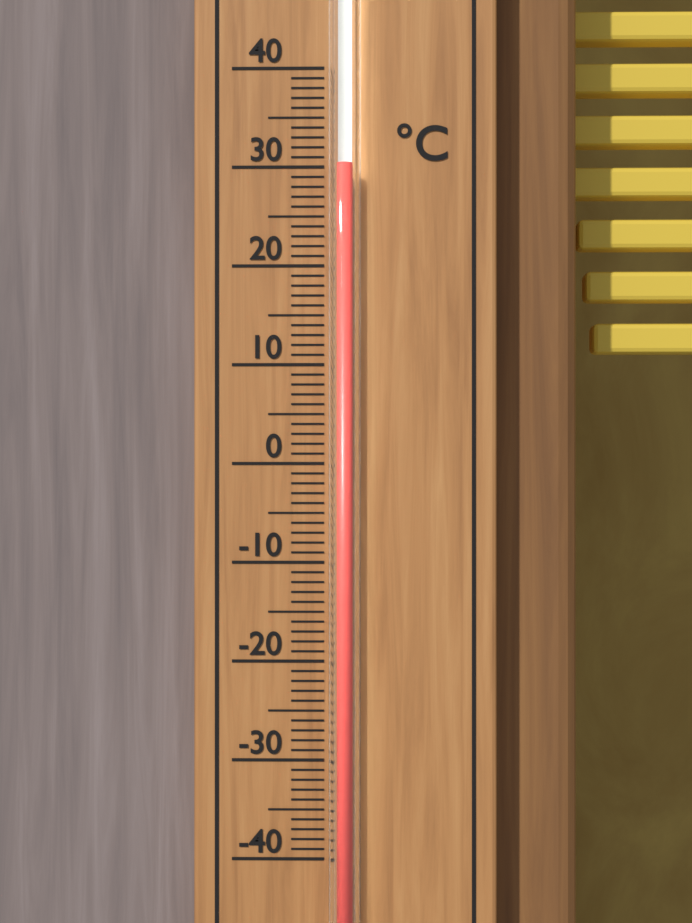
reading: 30 °C
